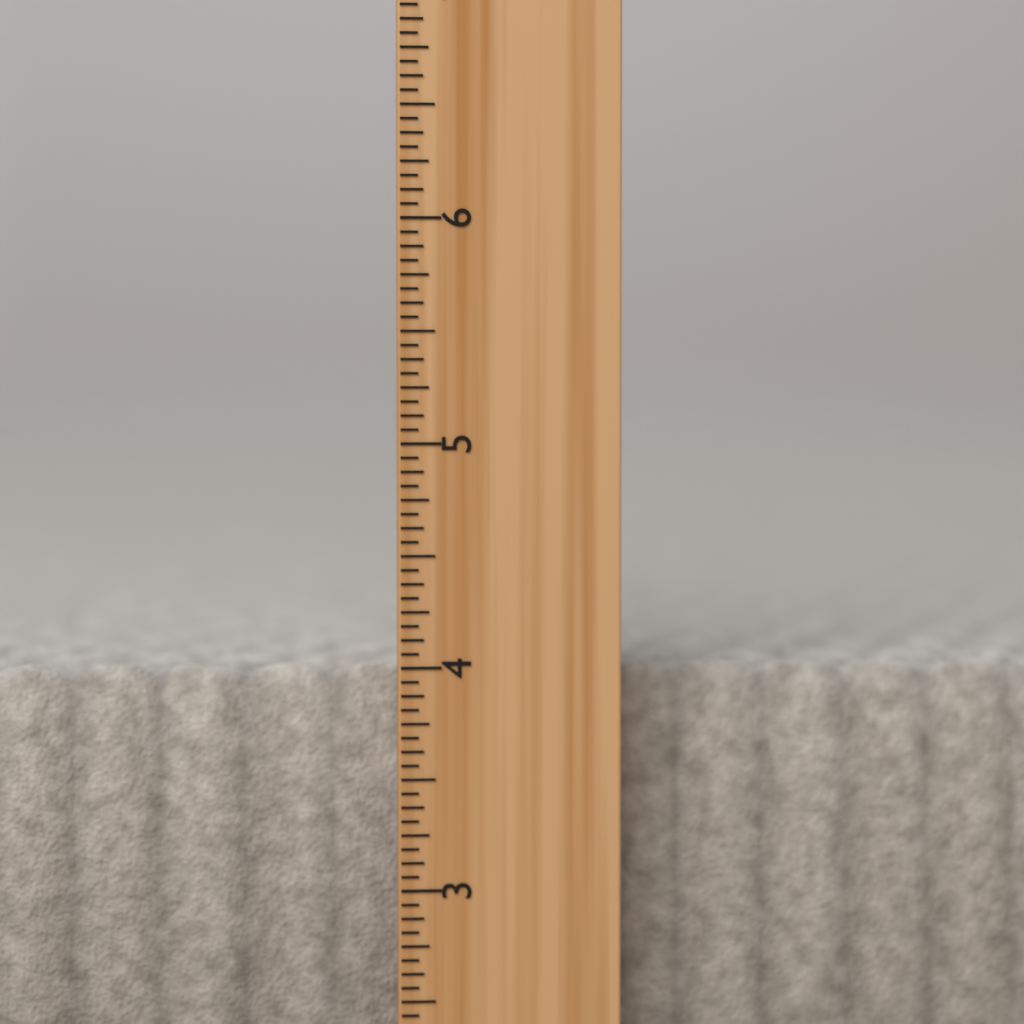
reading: 4.0000 inch
